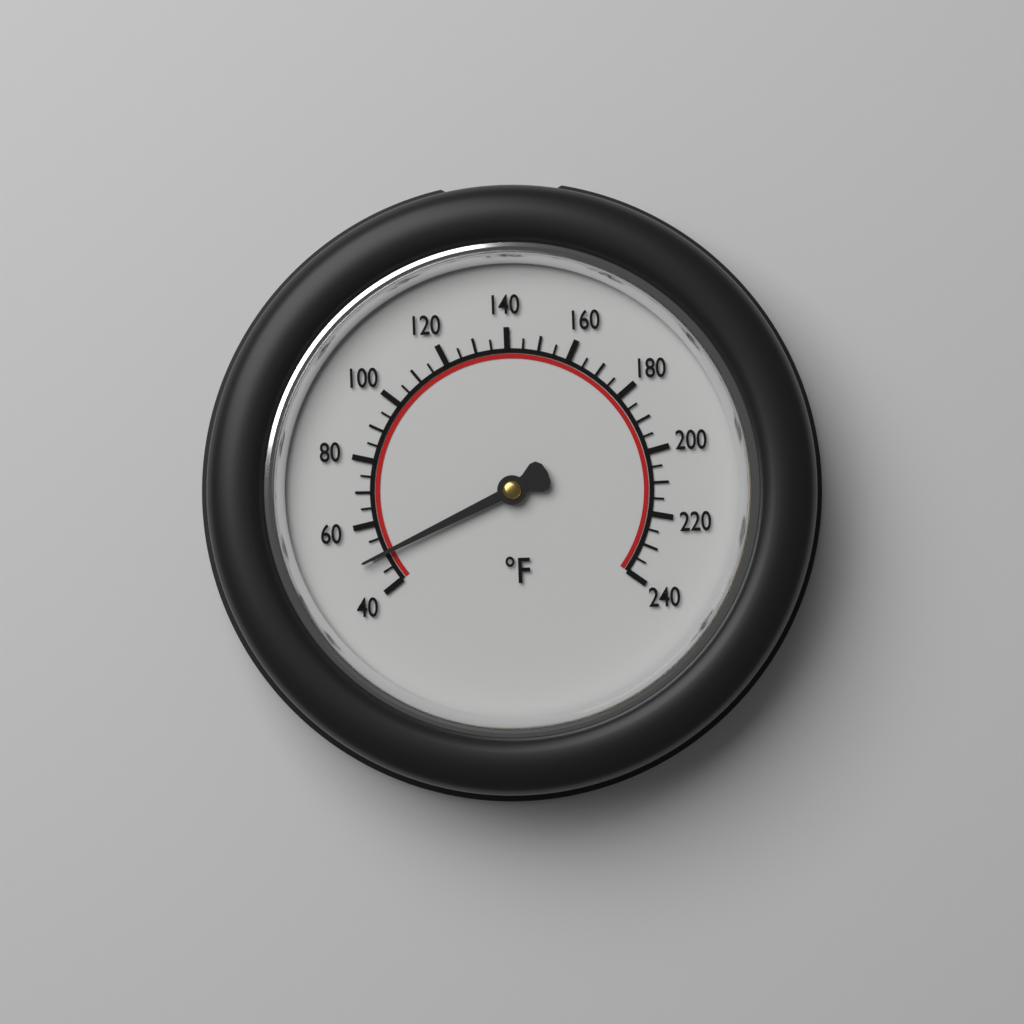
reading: 50 °F
